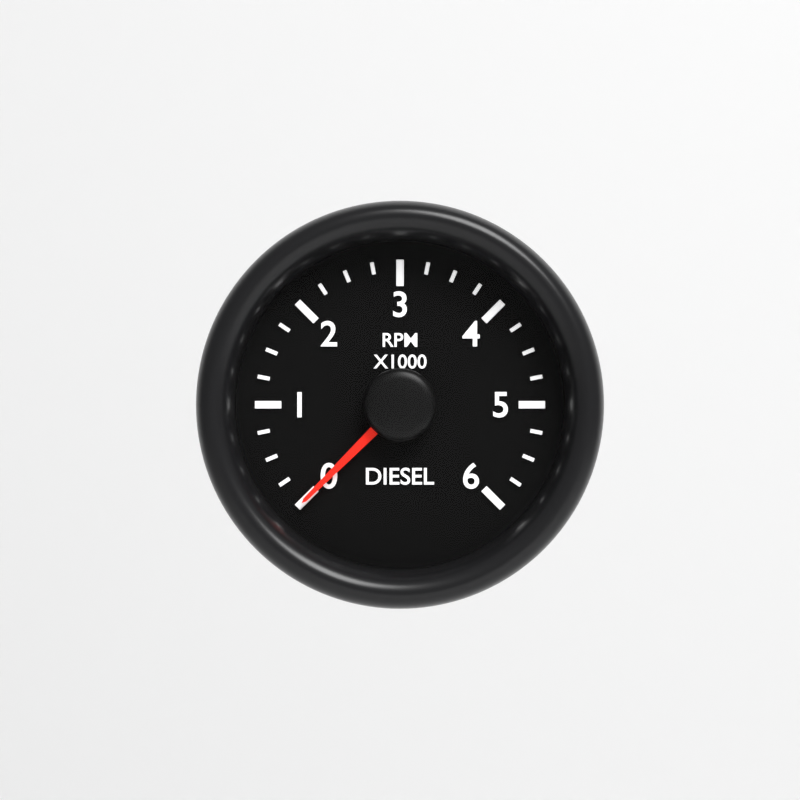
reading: 0 RPM
